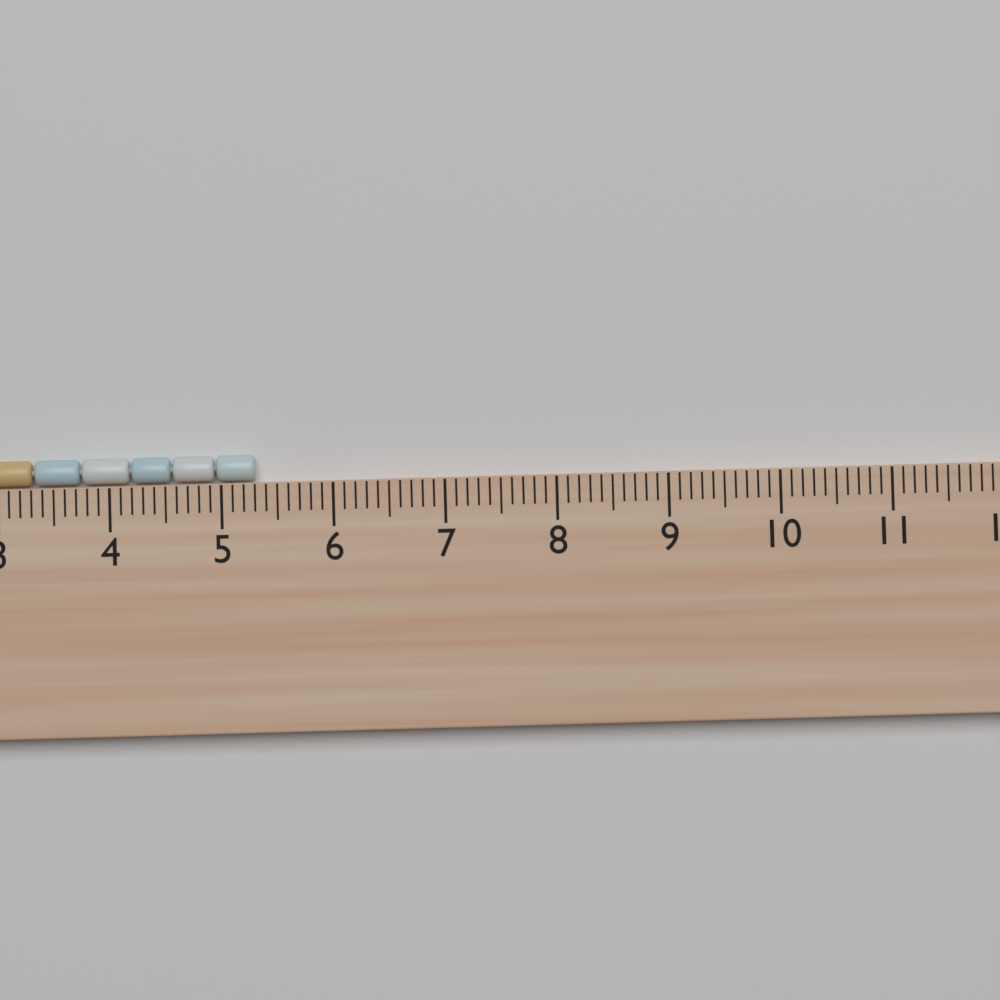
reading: 5.3 cm
